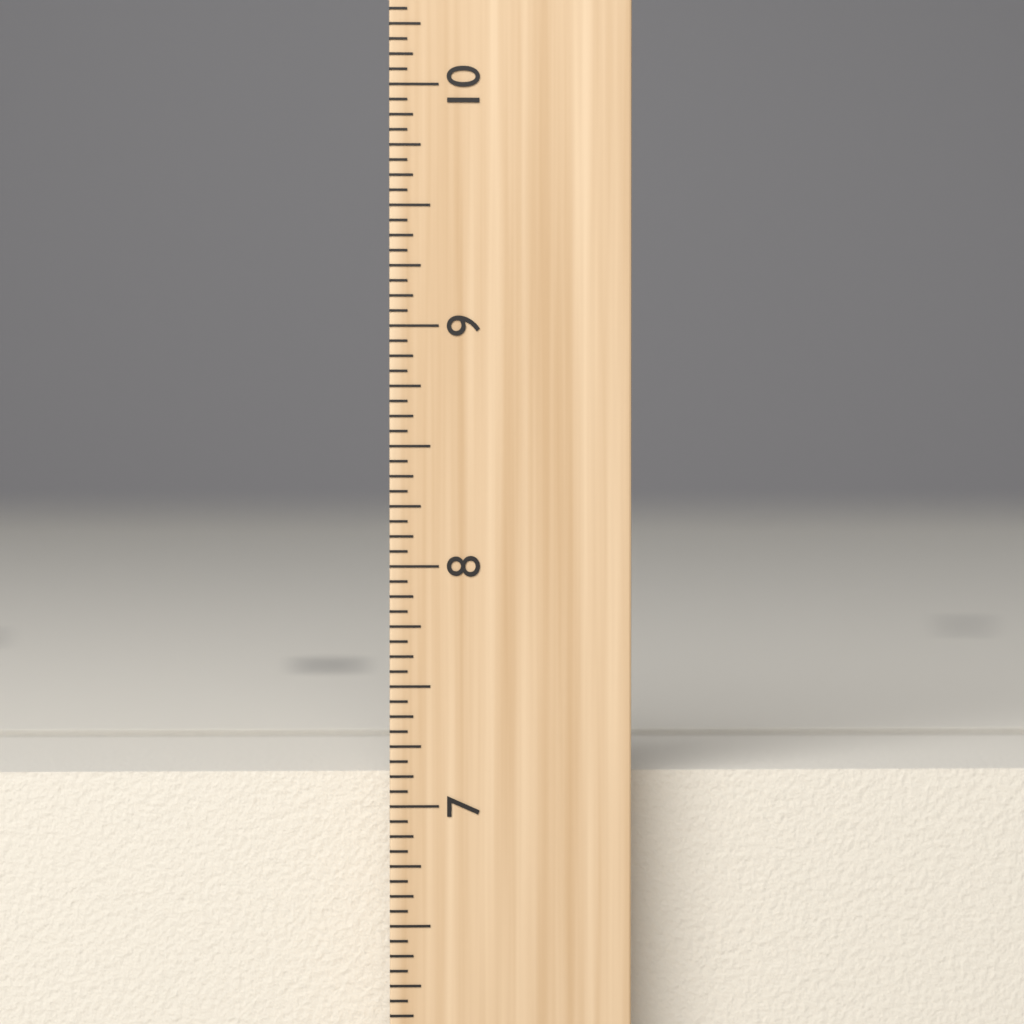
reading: 7.1250 inch
